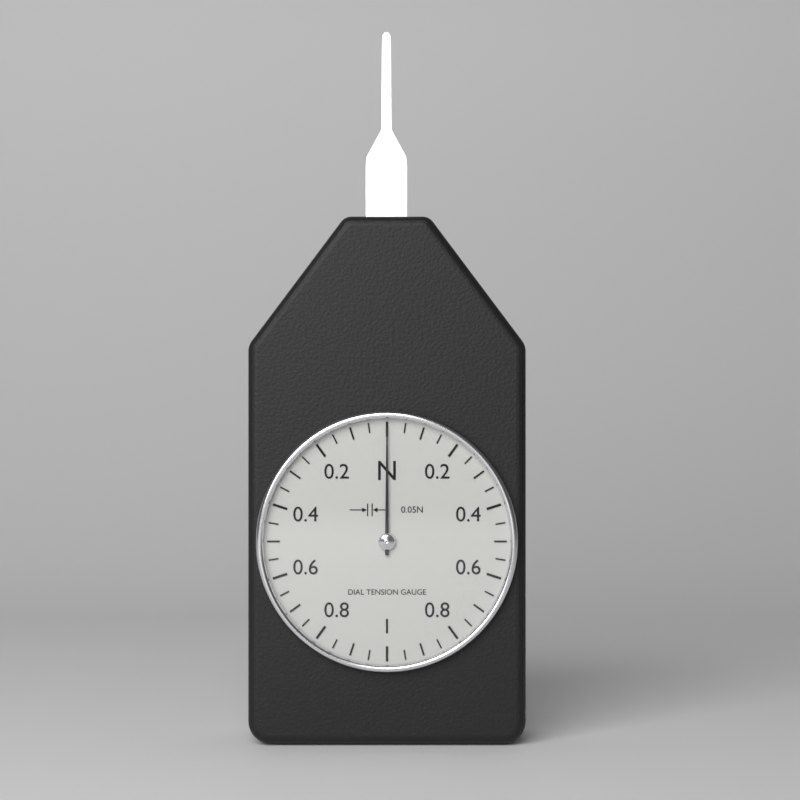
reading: 0.00 N
